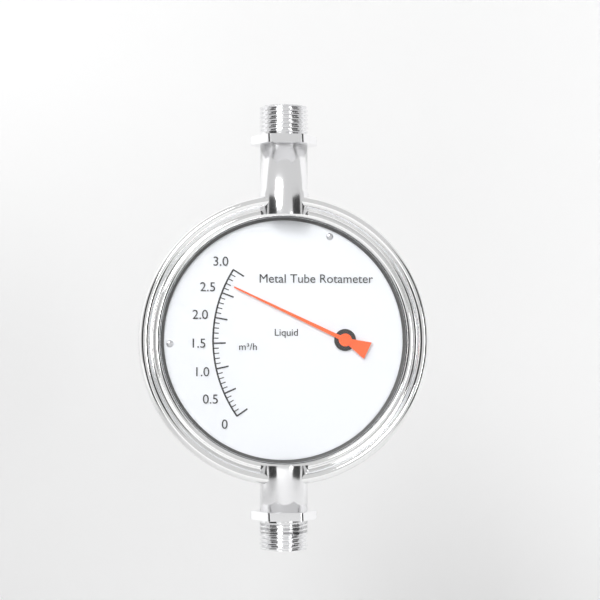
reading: 2.7 m³/h
